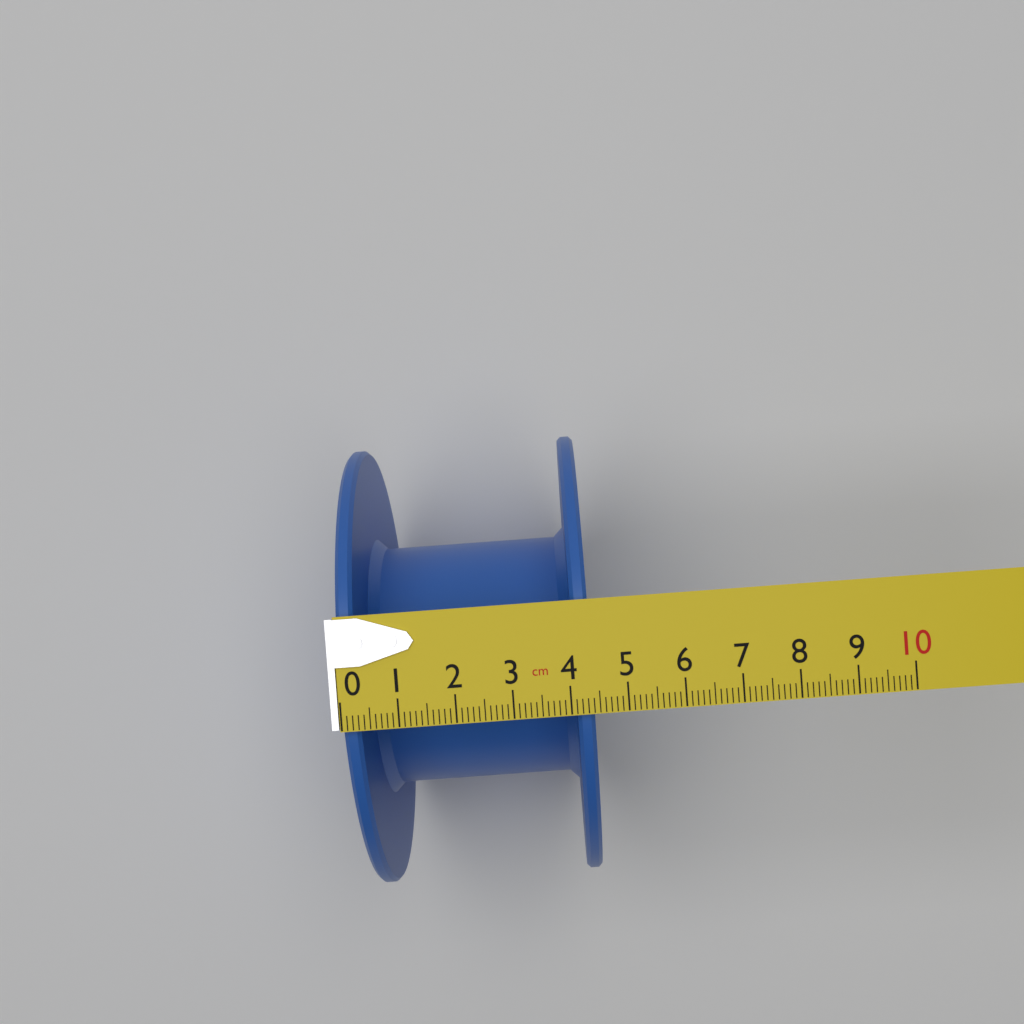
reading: 4.4 cm
